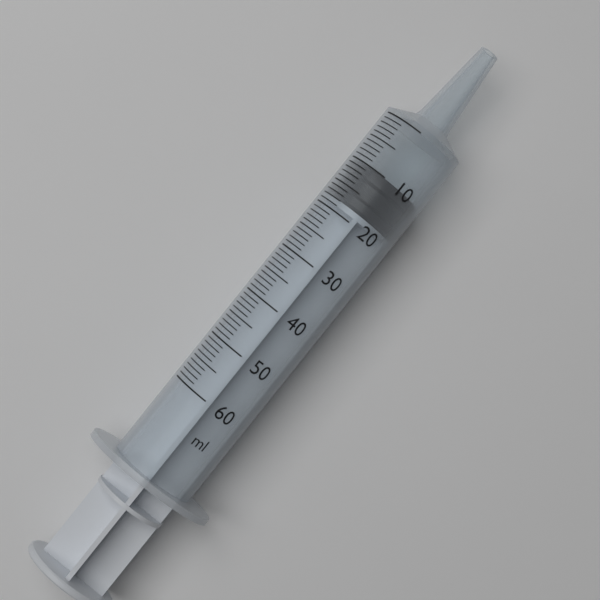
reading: 10 ml
